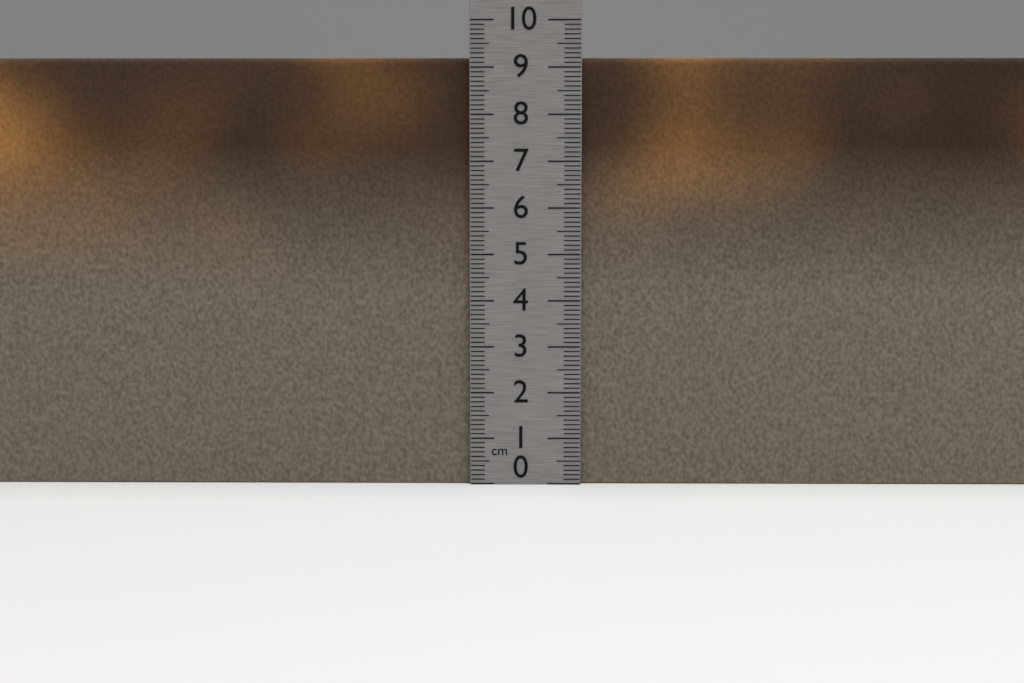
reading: 9.2 cm
